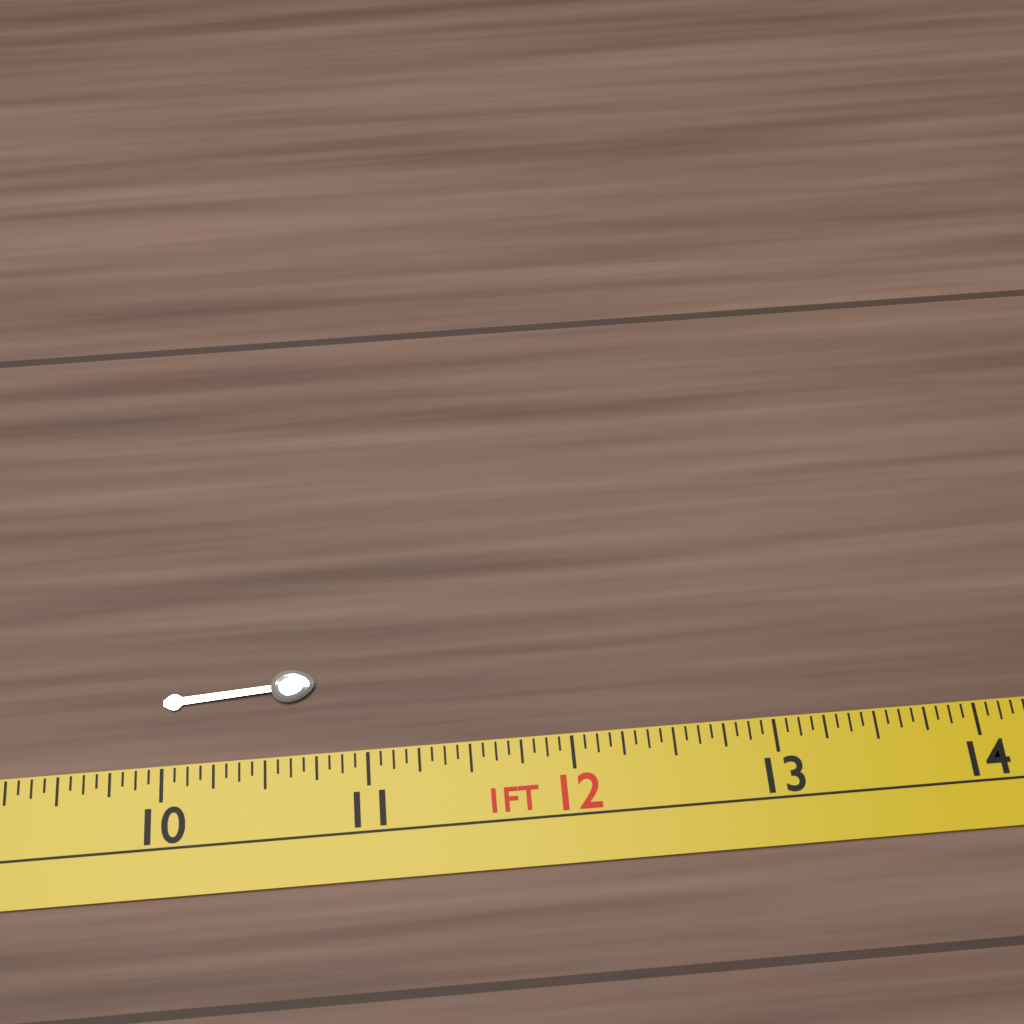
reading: 10.7500 in
